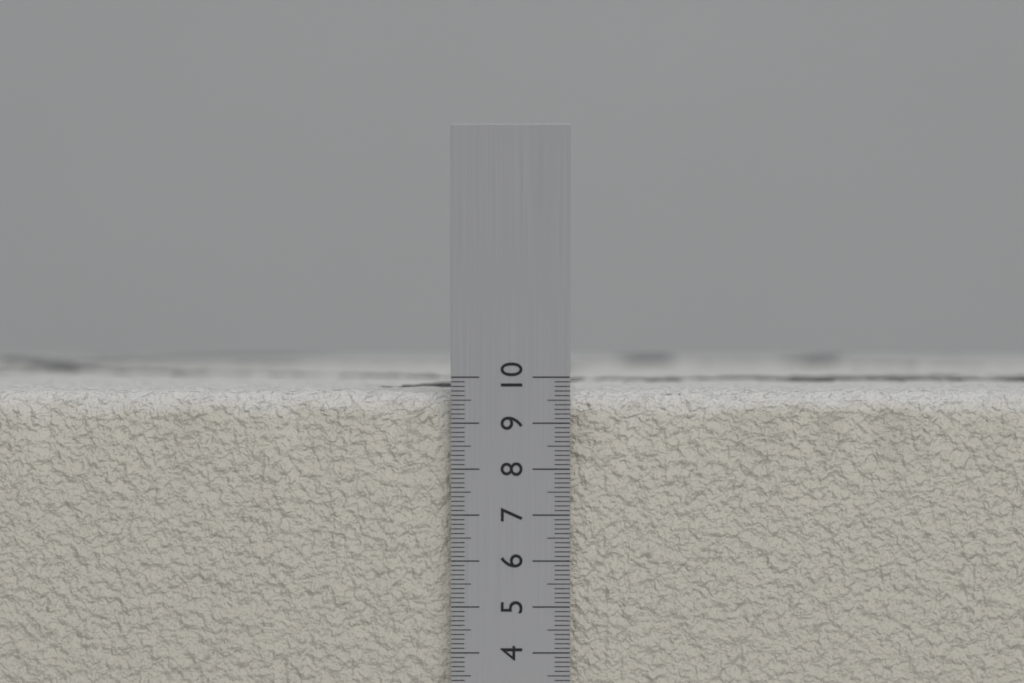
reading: 9.7 cm
